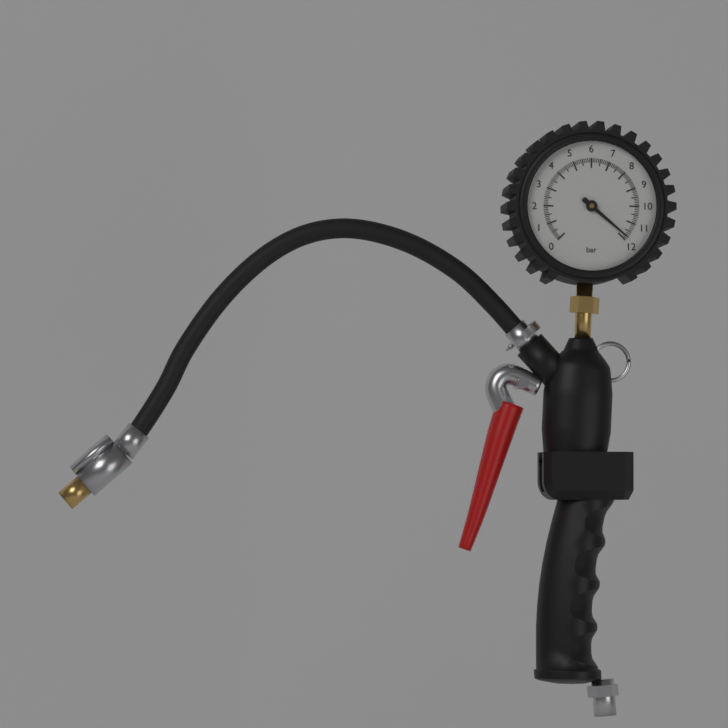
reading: 11.8 bar
